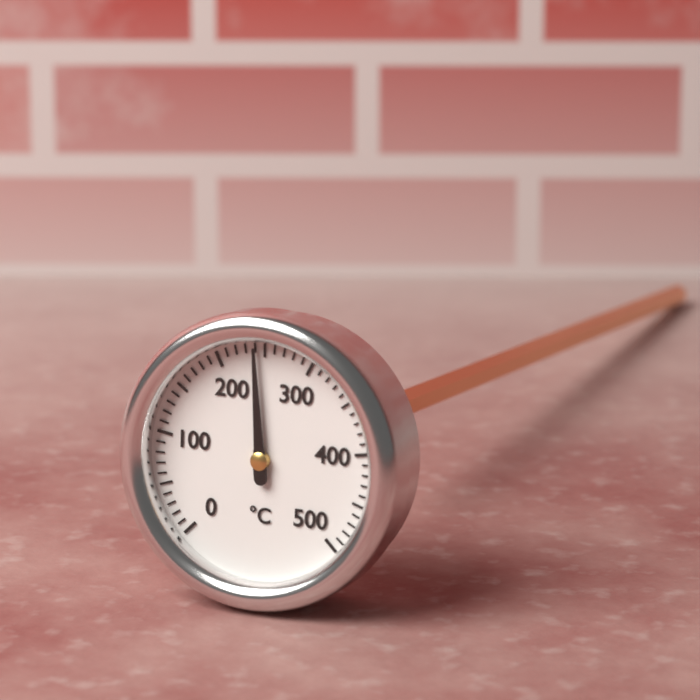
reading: 240 °C
